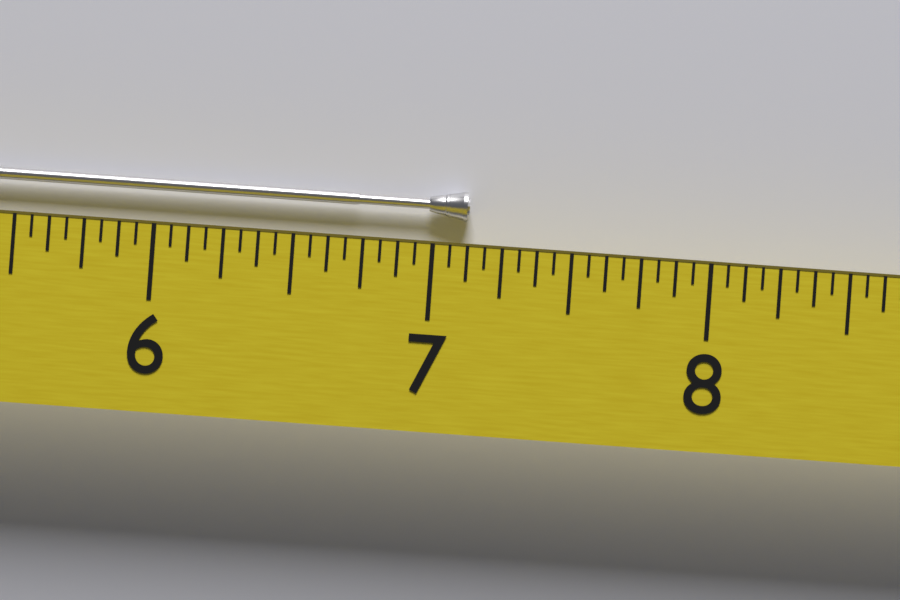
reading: 7.1250 (no unit)
